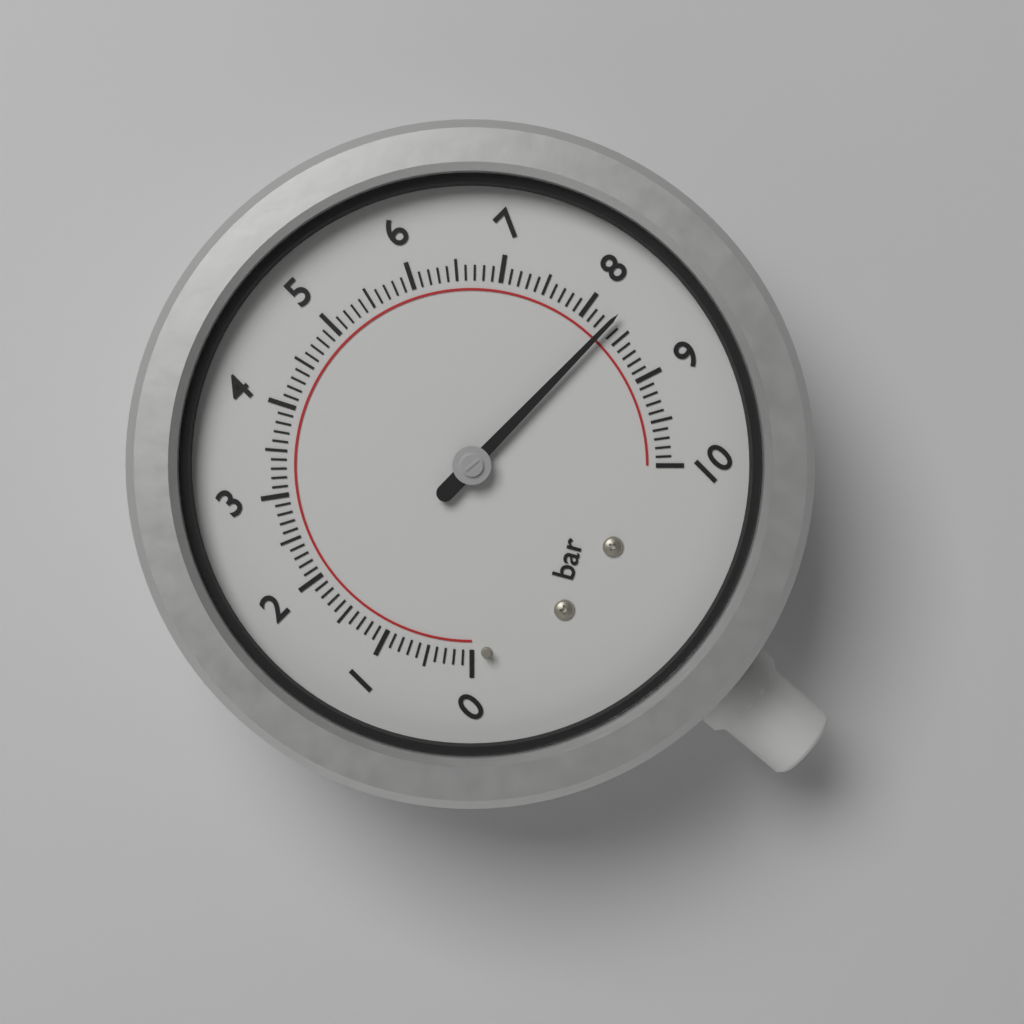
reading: 8.3 bar
